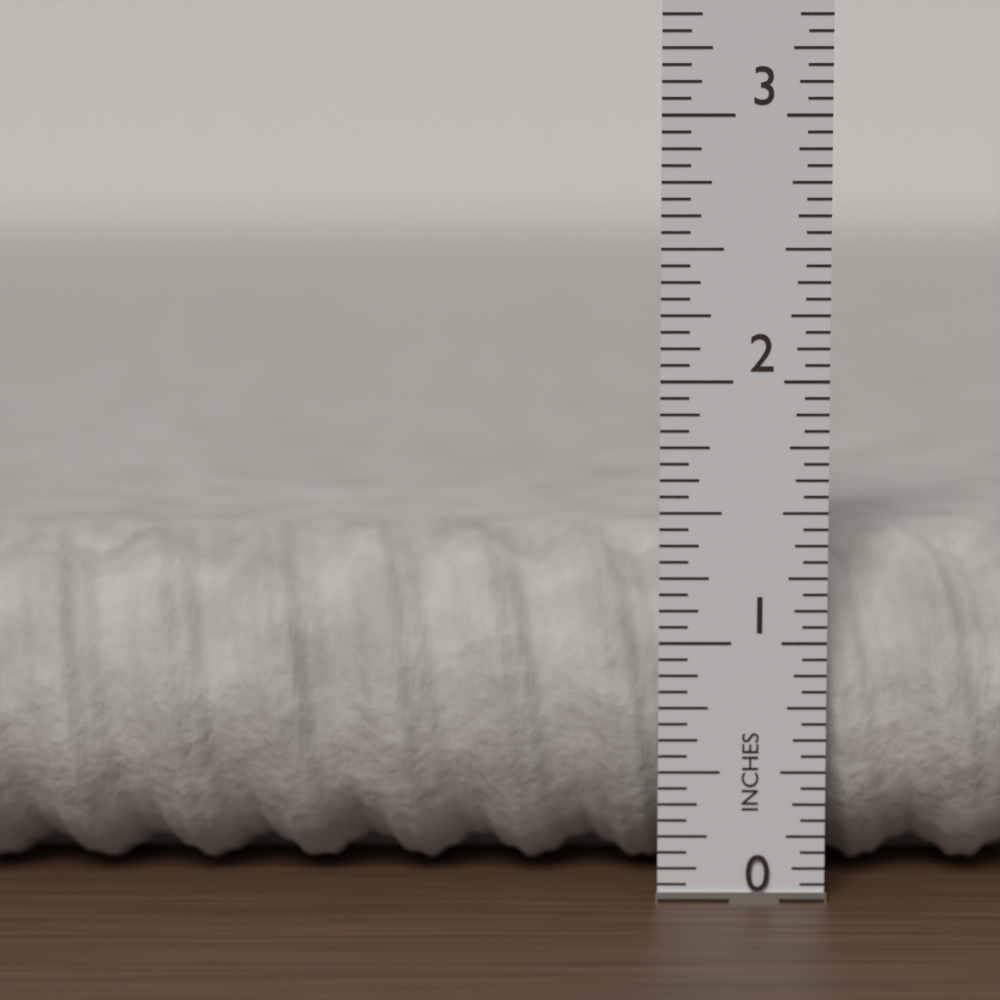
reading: 1.3750 in
